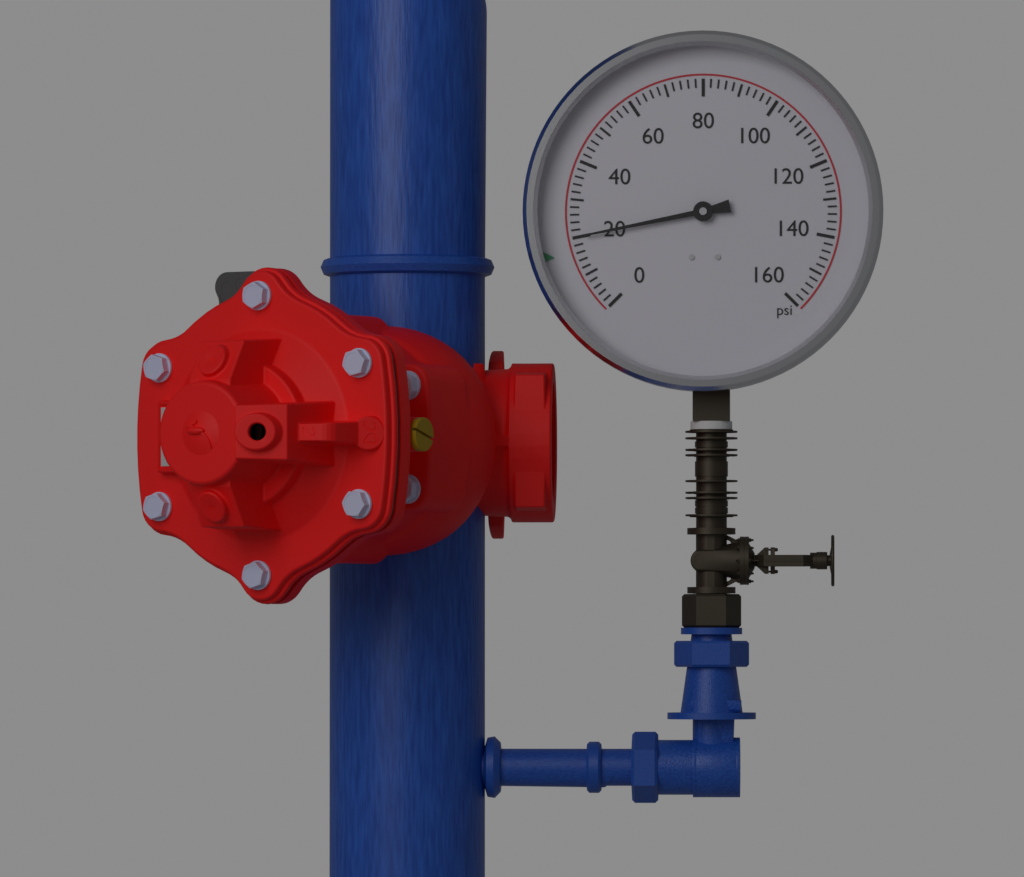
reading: 20 psi
